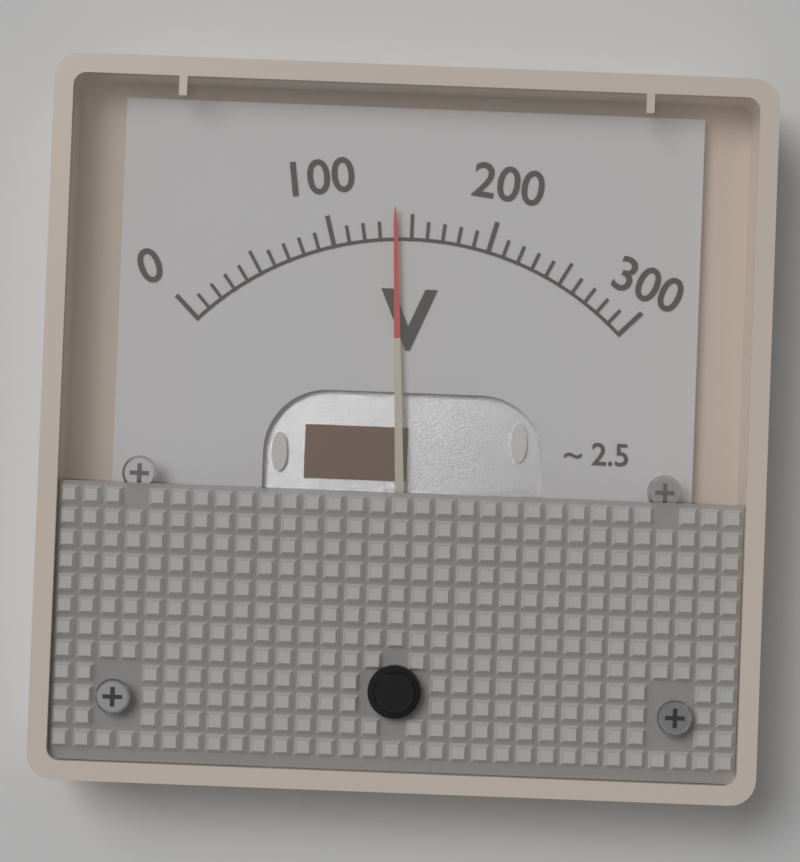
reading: 140 V
